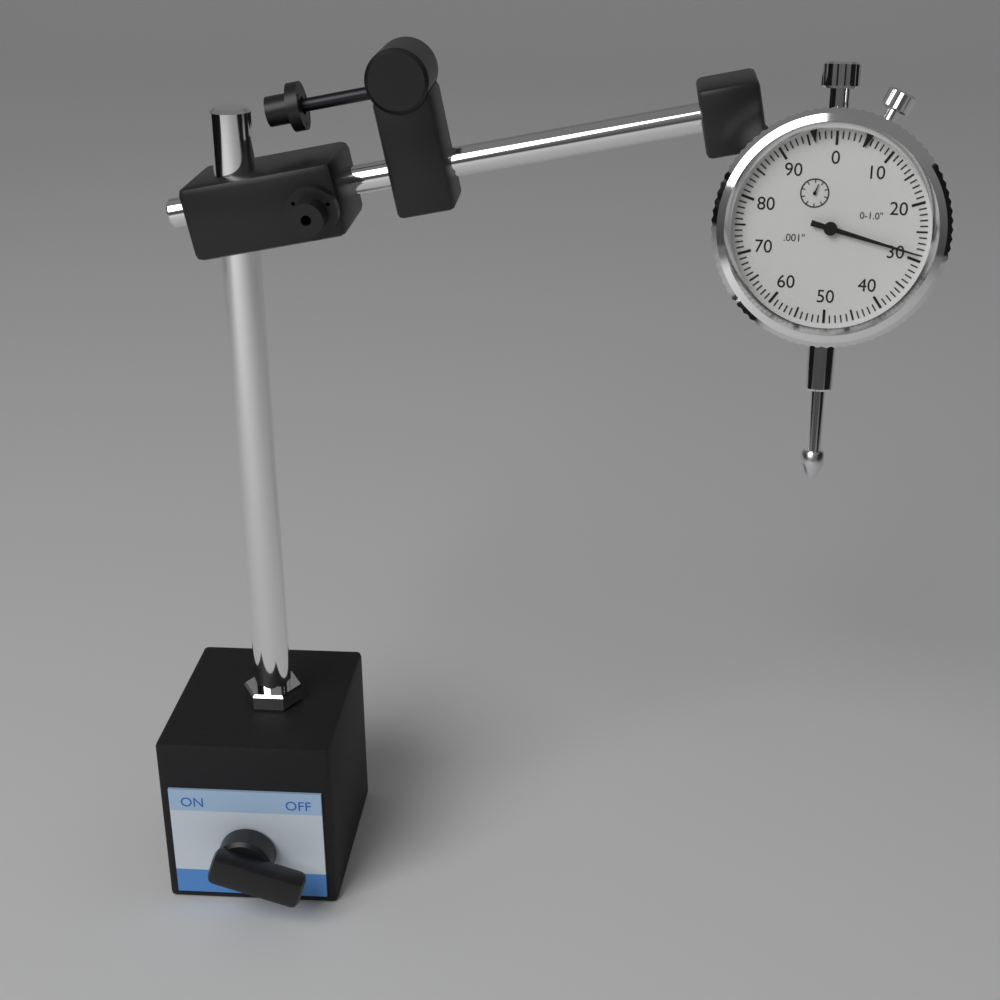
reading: 0.029 in
